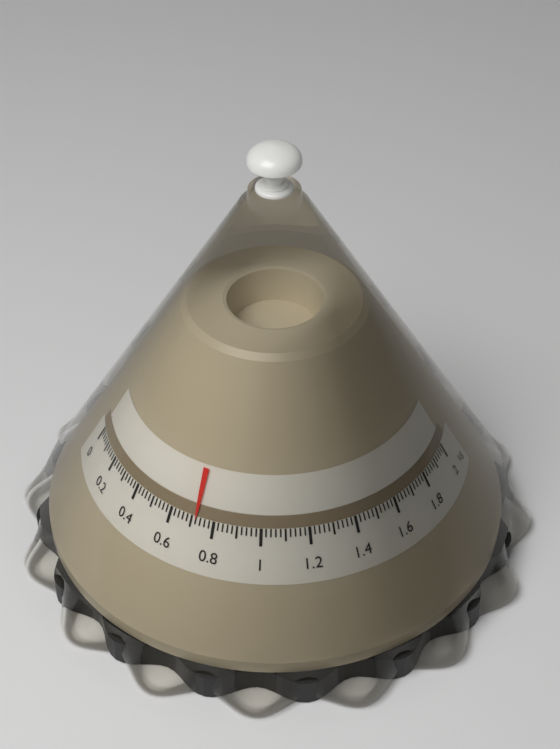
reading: 0.72 kg
